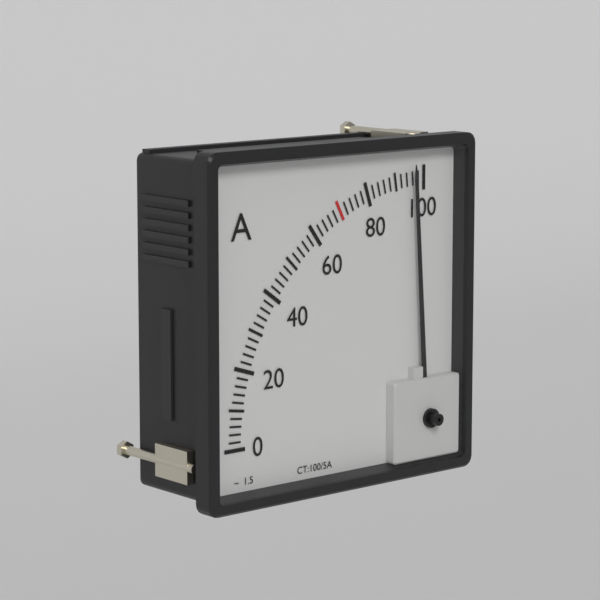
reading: 96 A
